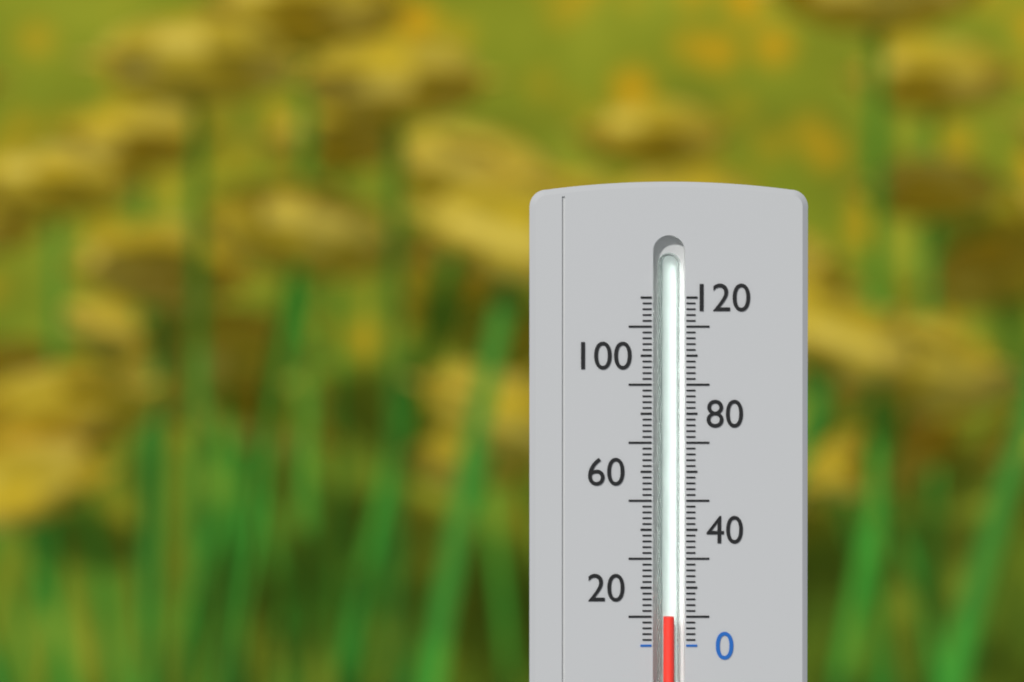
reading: 10 (no unit)
